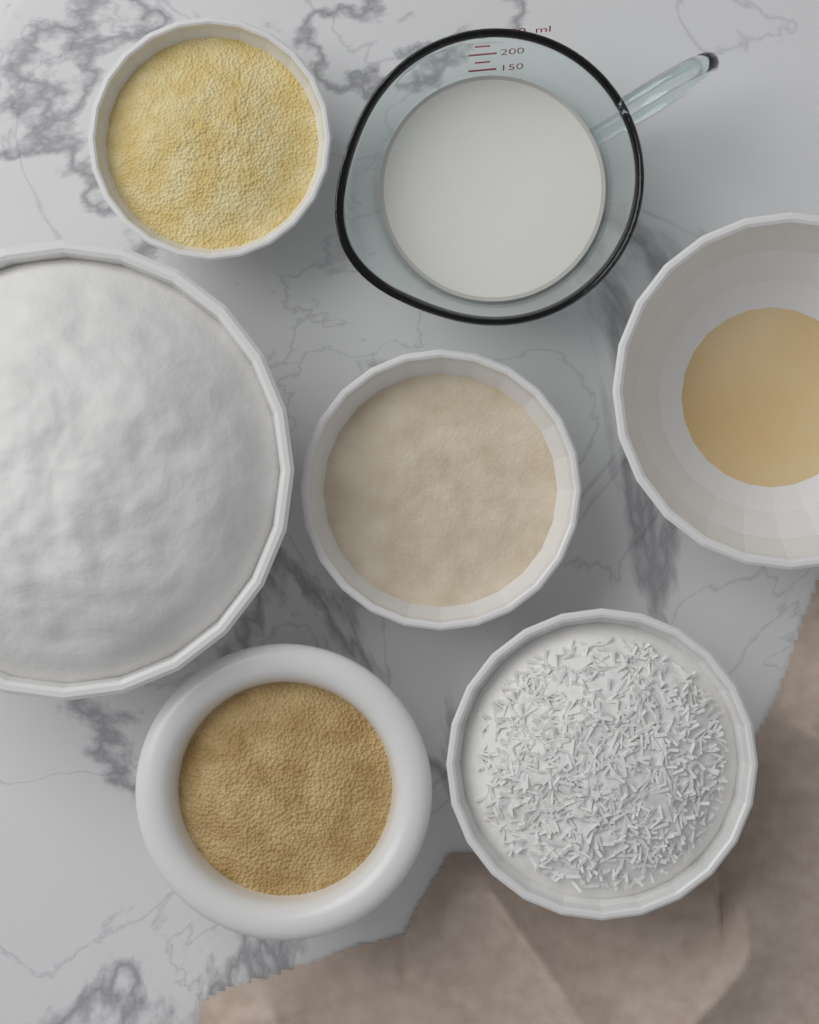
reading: 150 ml
